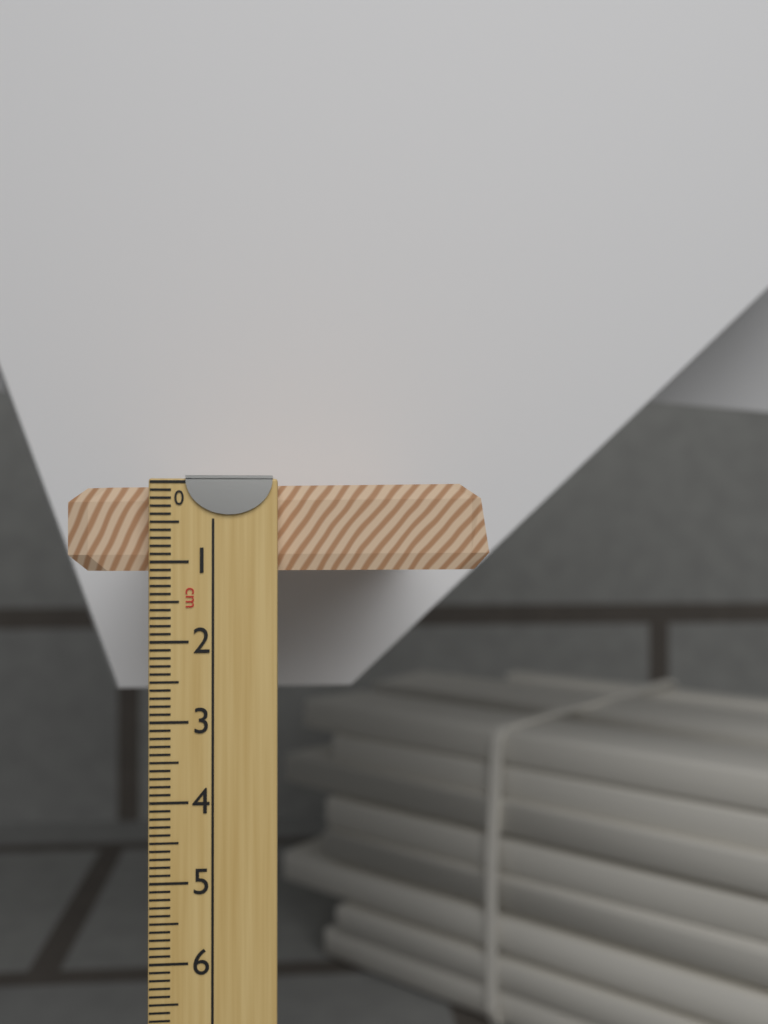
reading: 1.2 cm
